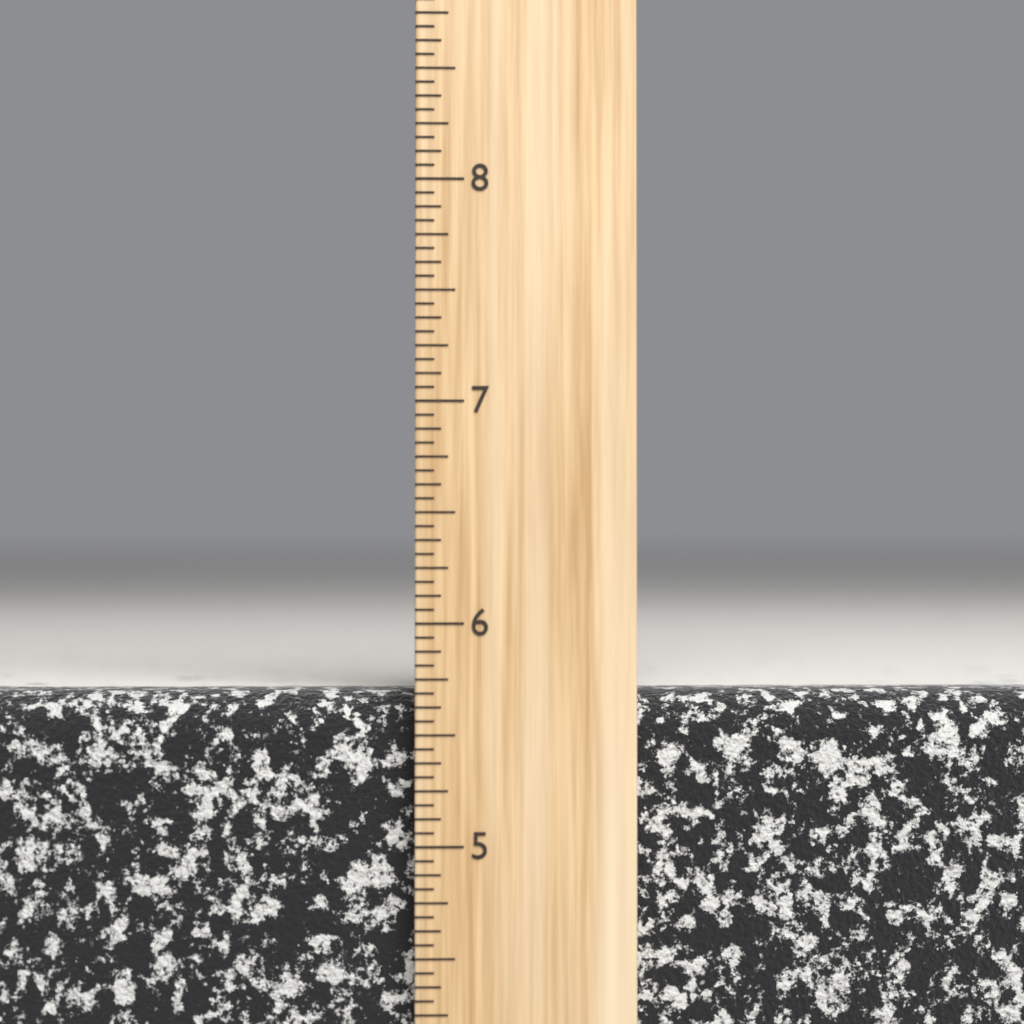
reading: 5.6875 inch
